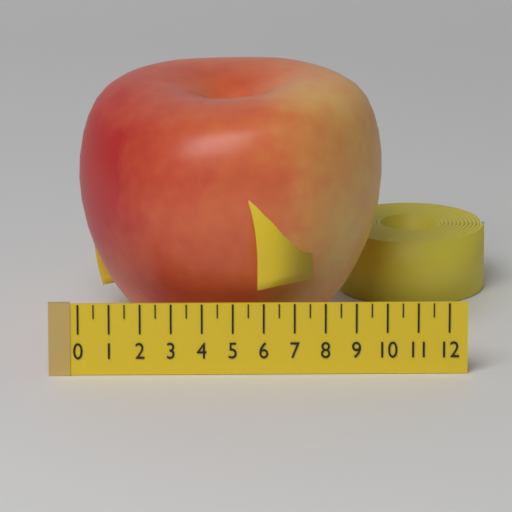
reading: 10.0 (no unit)
